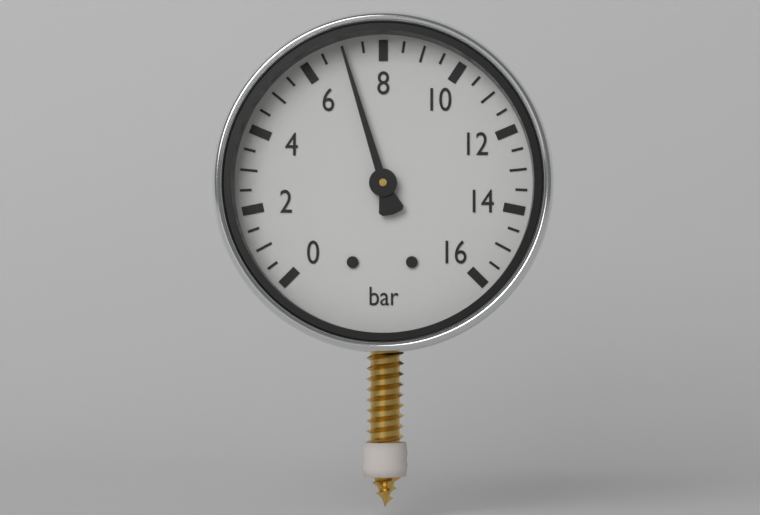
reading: 7.0 bar
